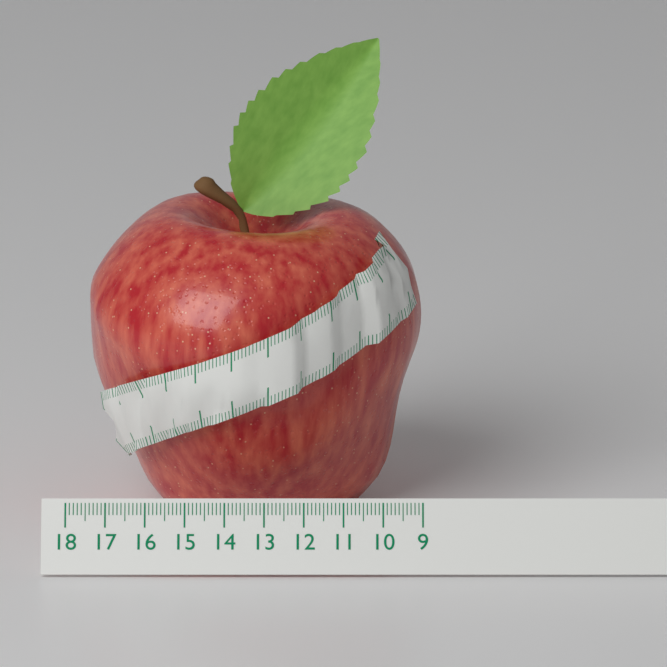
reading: 17.5 (no unit)
